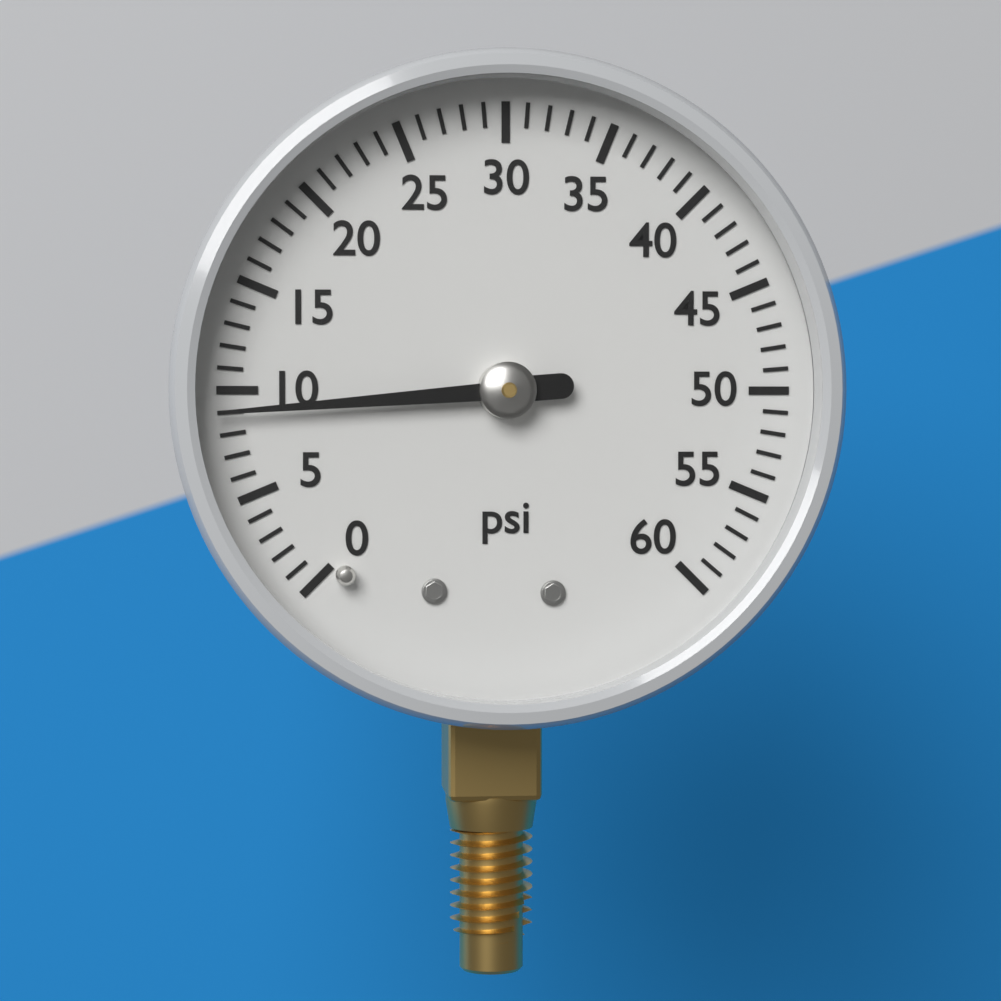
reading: 9 psi
